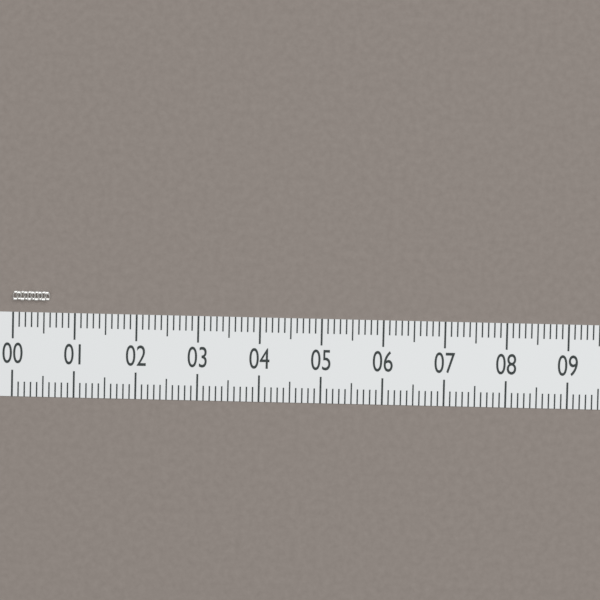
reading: 0.6 (no unit)
